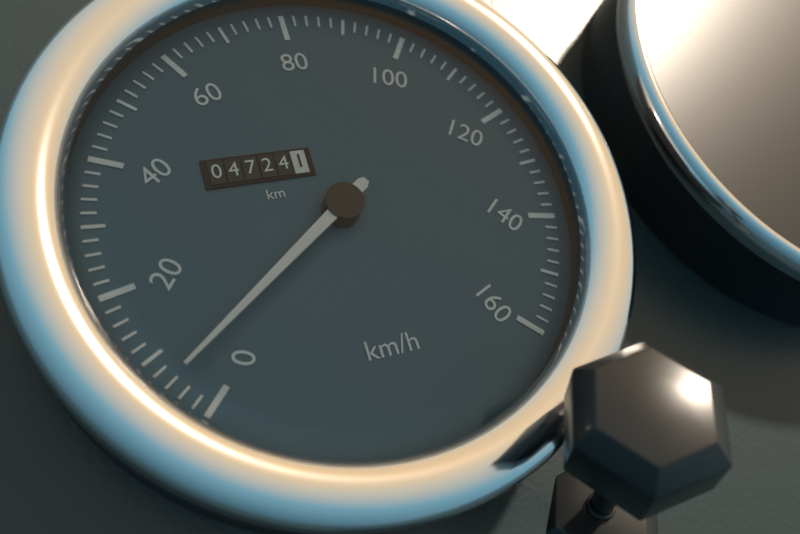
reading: 6 km/h
